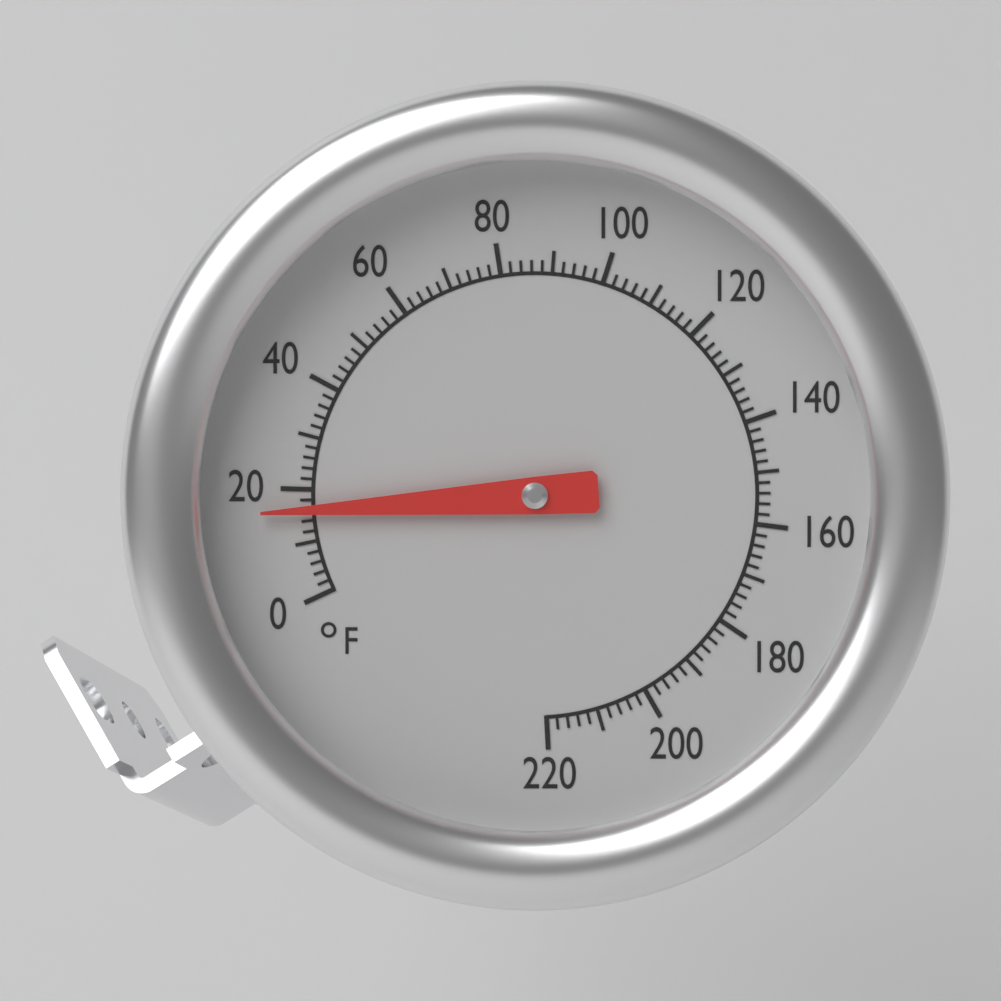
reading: 16 °F
